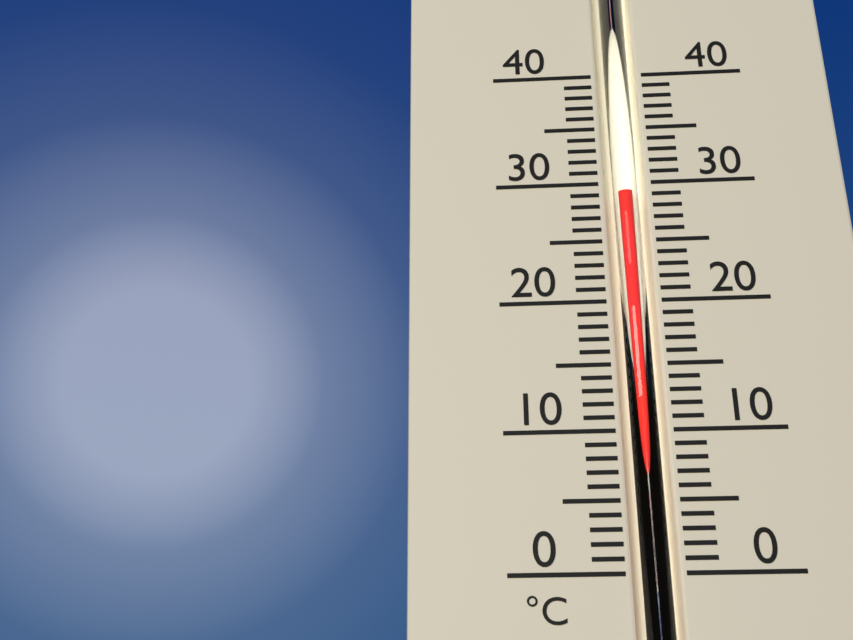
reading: 29 °C
